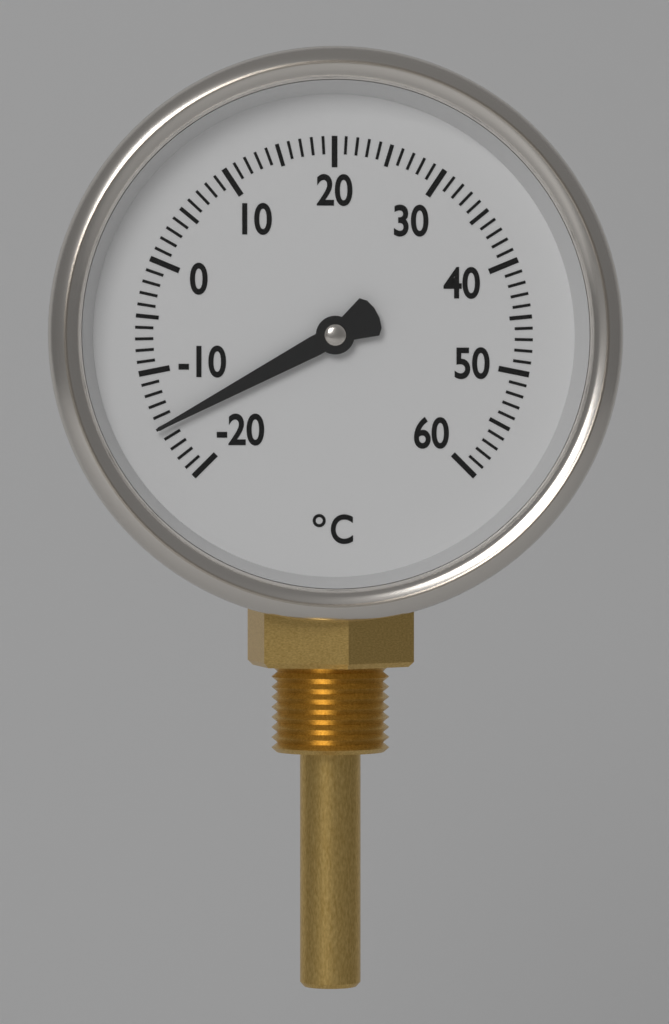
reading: -15 °C
